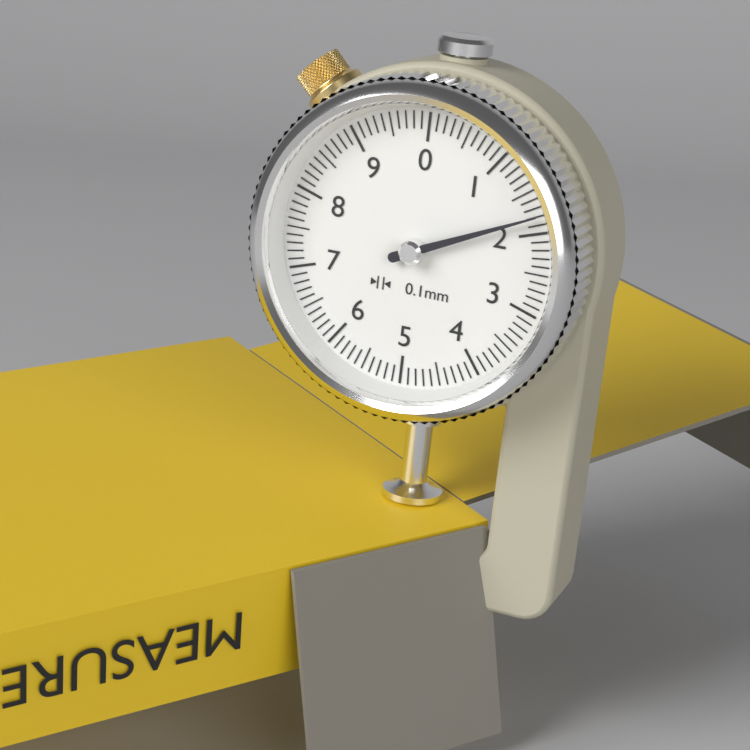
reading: 1.8 mm
